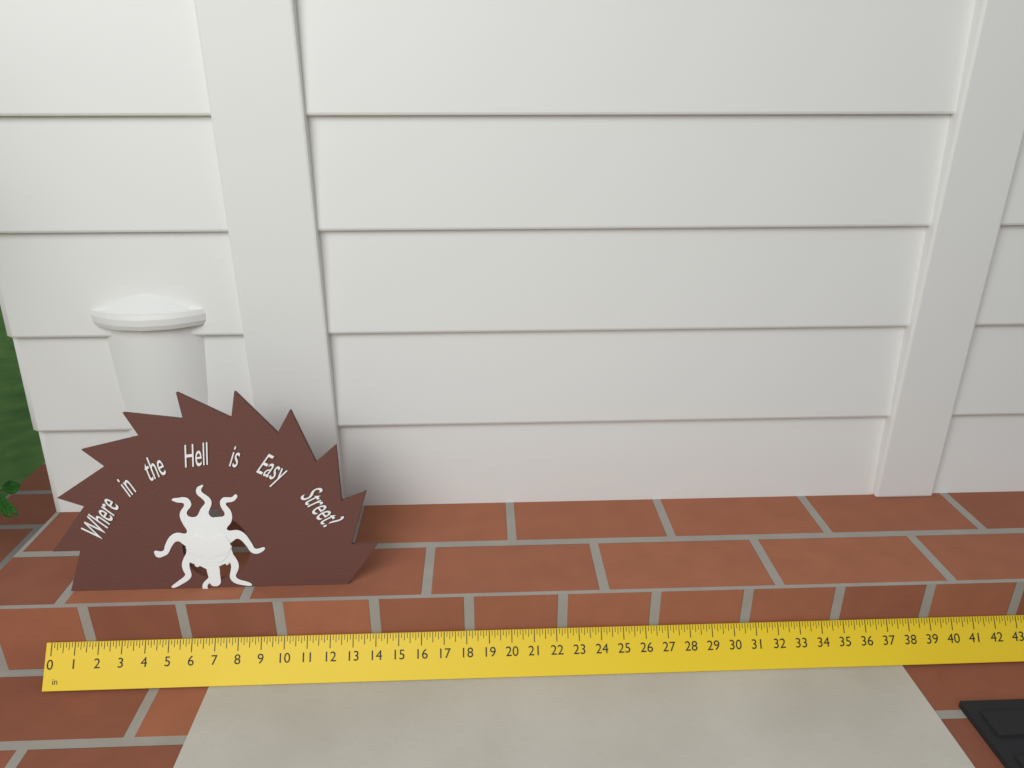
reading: 14.125 in
